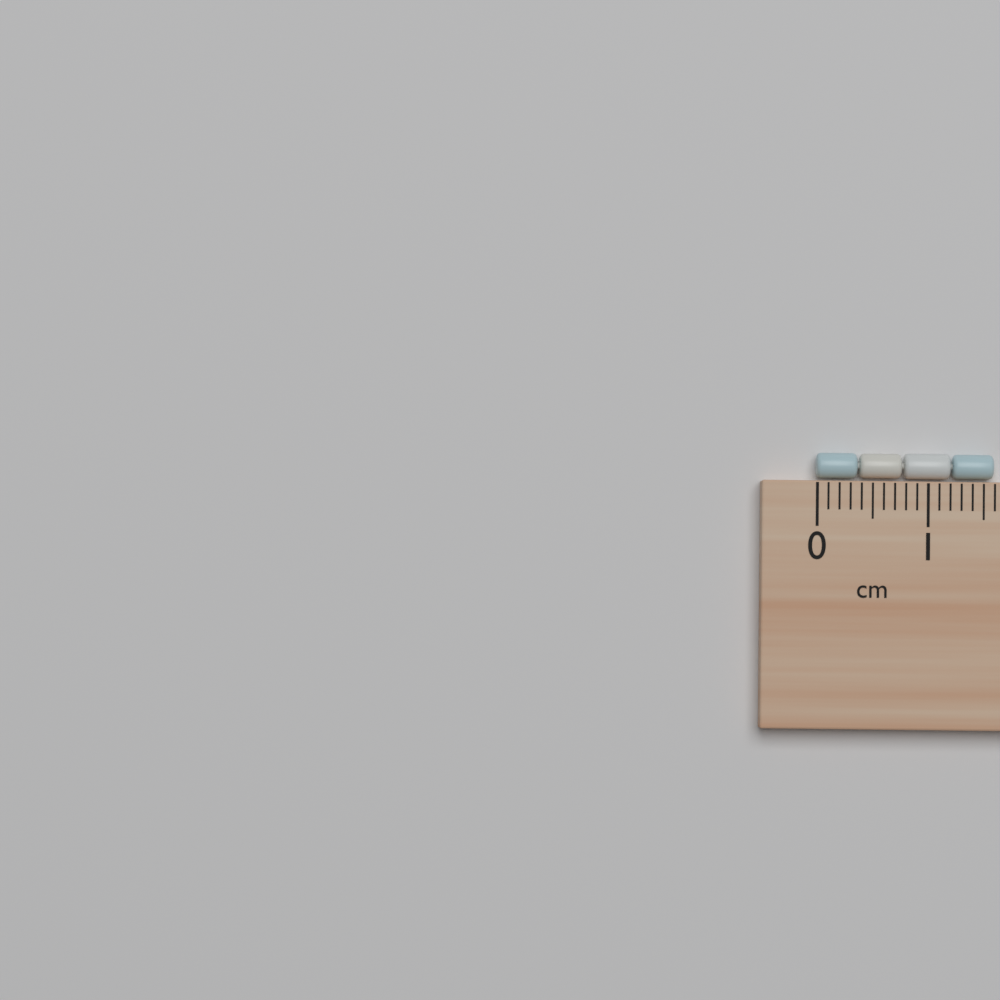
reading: 1.6 cm
